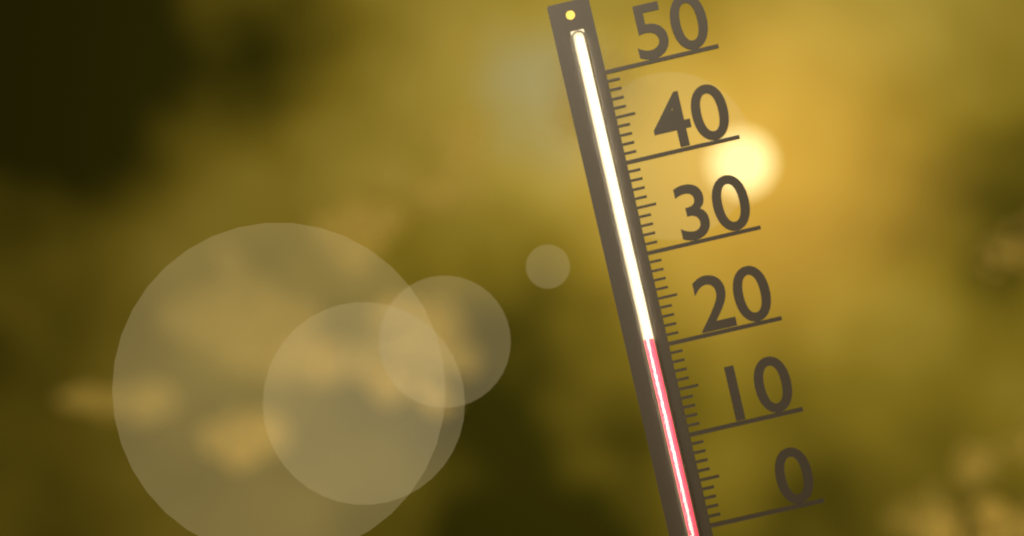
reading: 21 (no unit)
